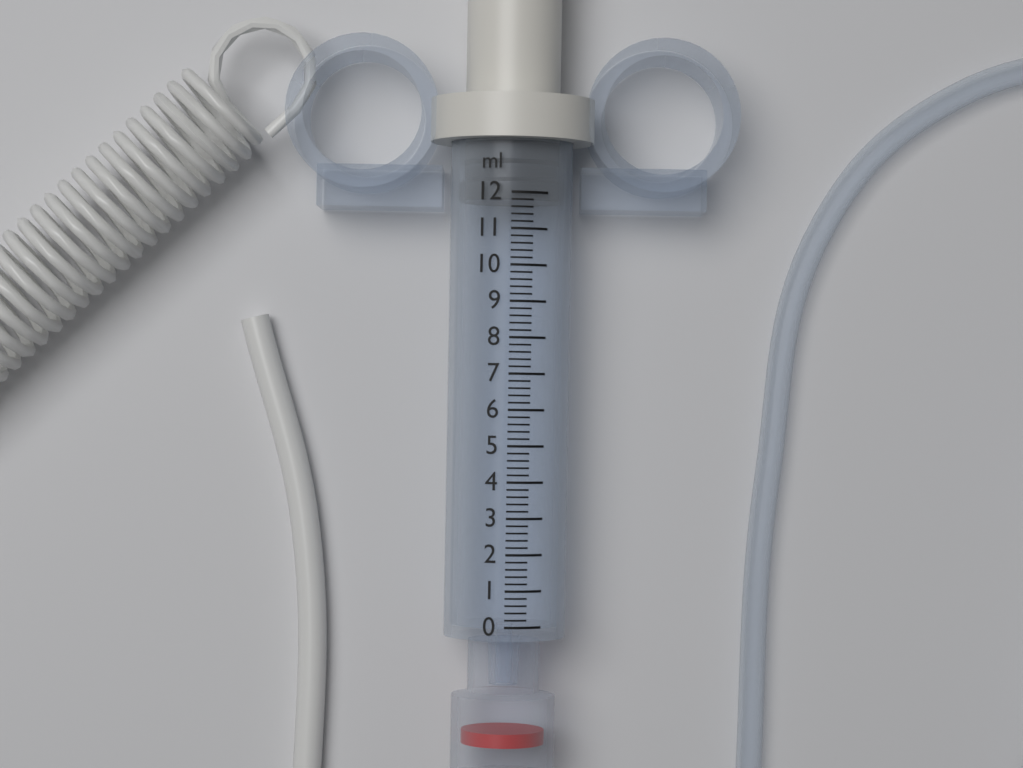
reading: 11.8 ml
